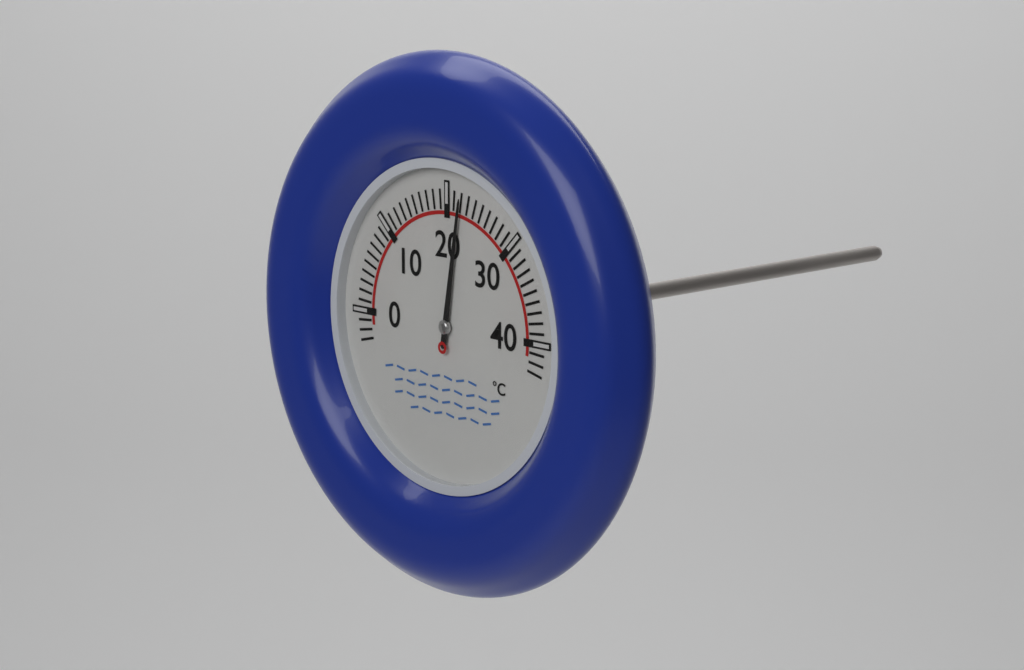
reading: 22 °C
